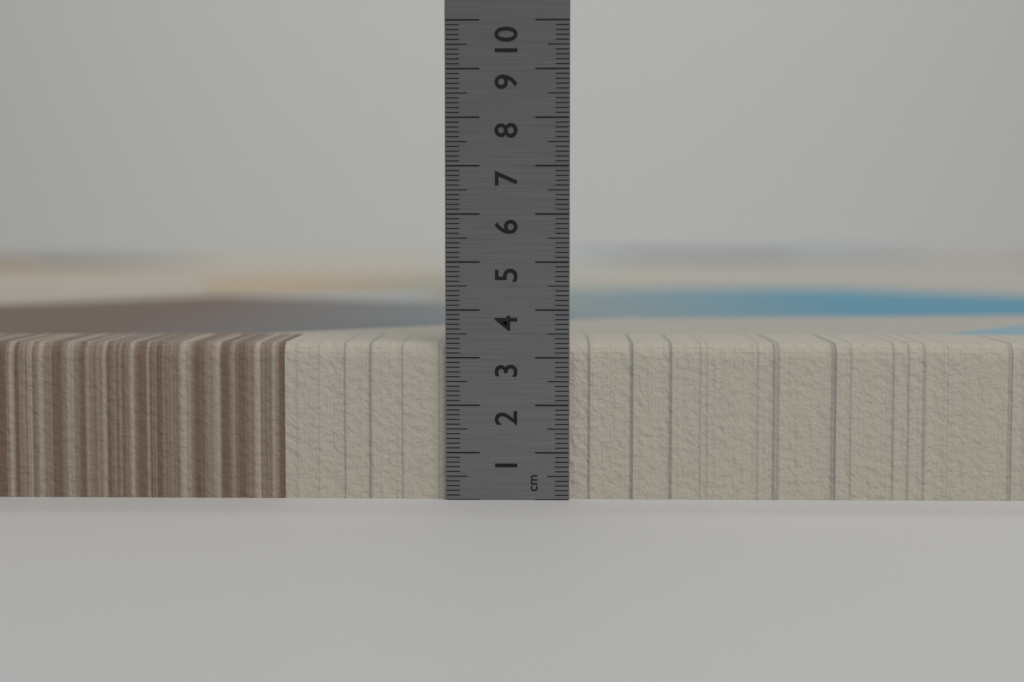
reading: 3.3 cm
